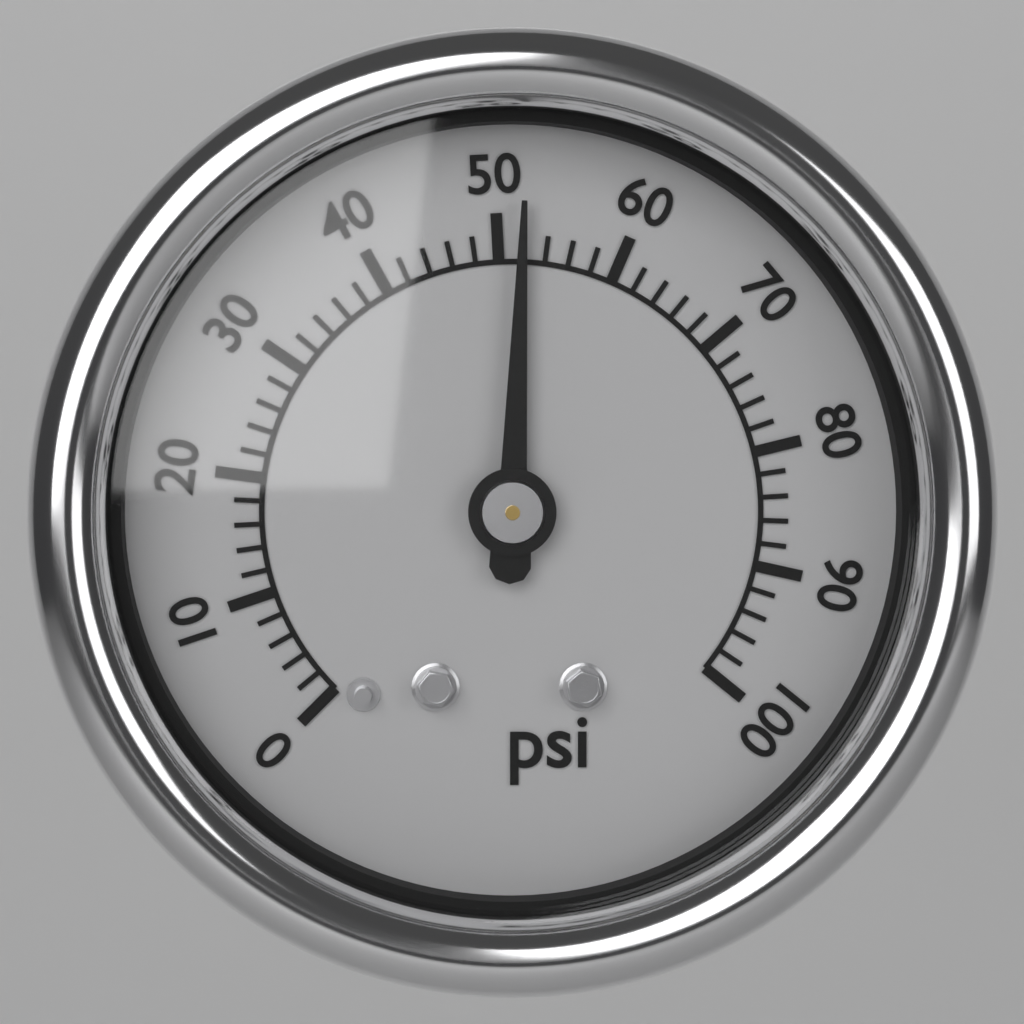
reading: 52 psi
